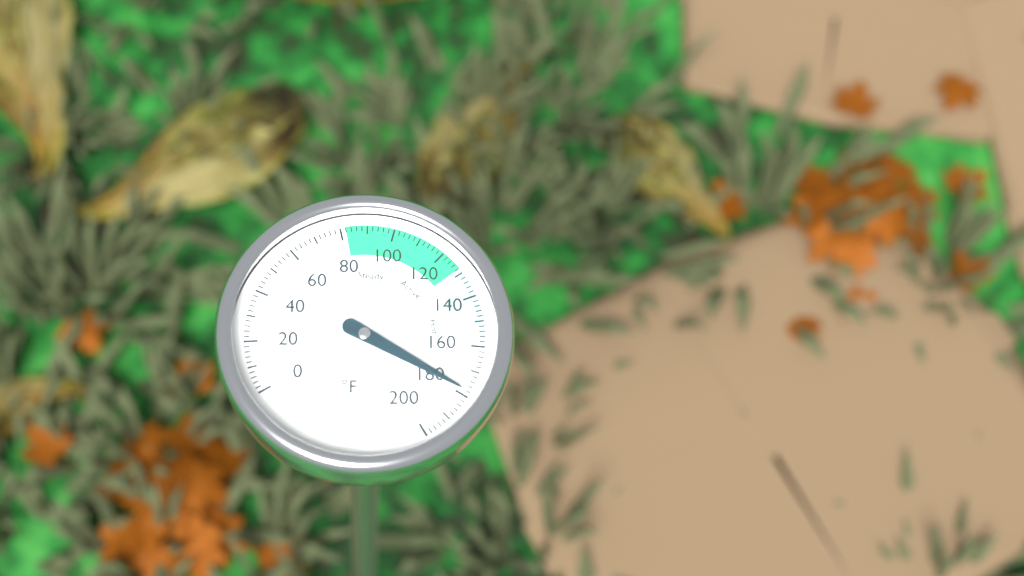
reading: 178 °F
